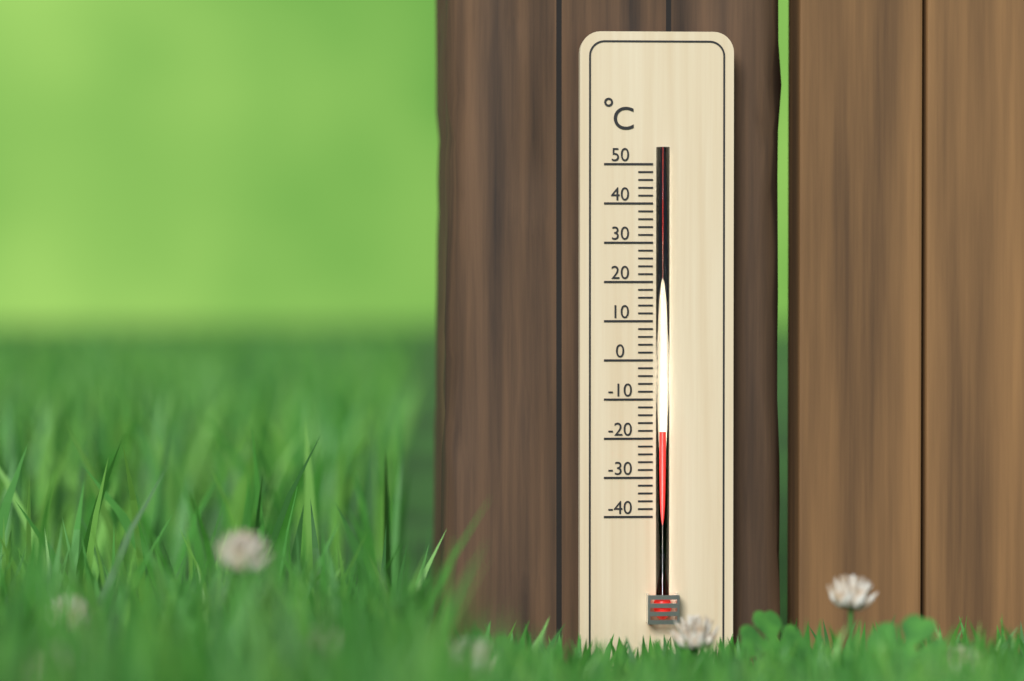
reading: -18 °C
